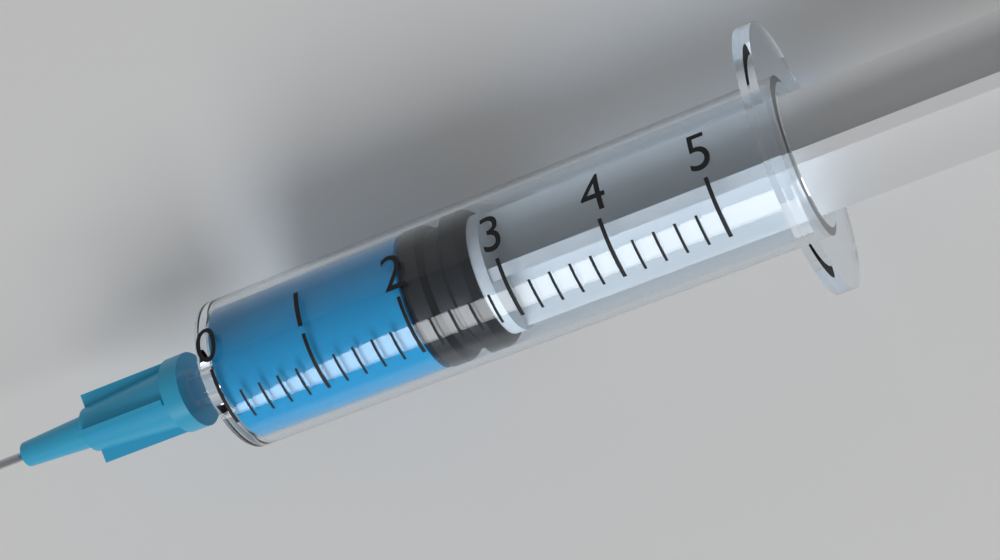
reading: 2.0 (no unit)
